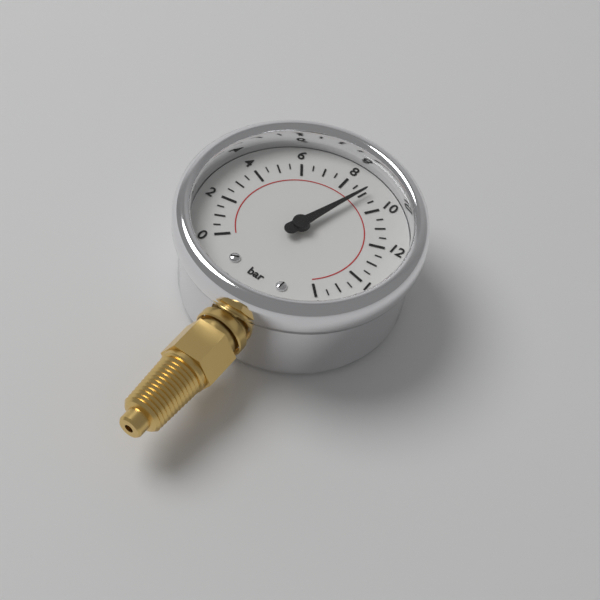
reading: 9.0 bar
